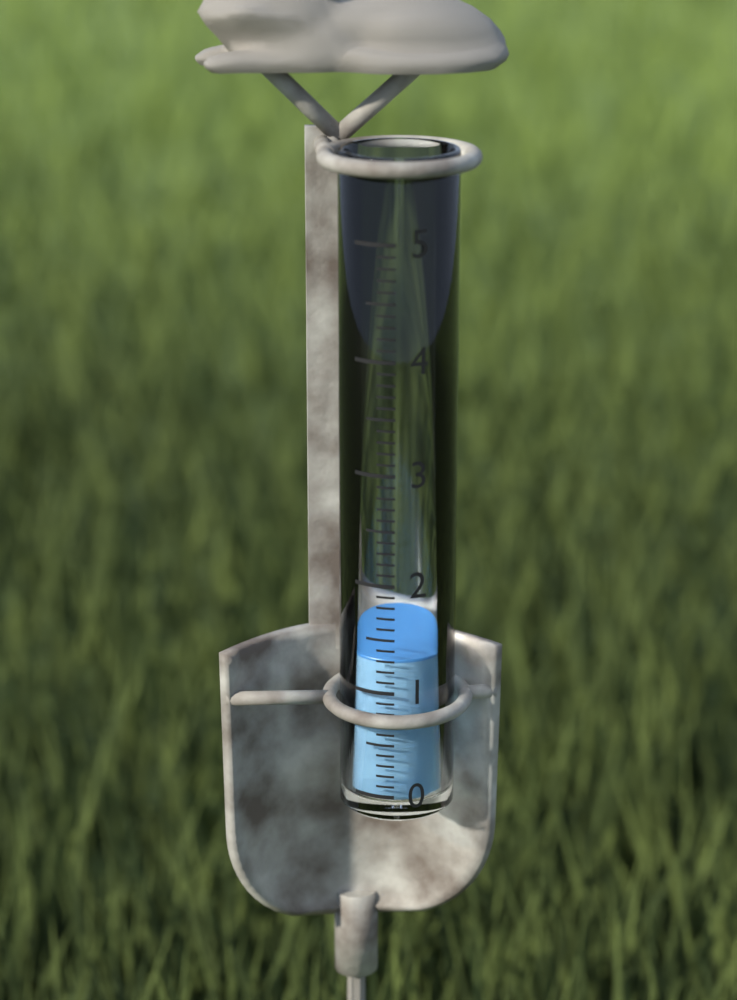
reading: 1.3 (no unit)
